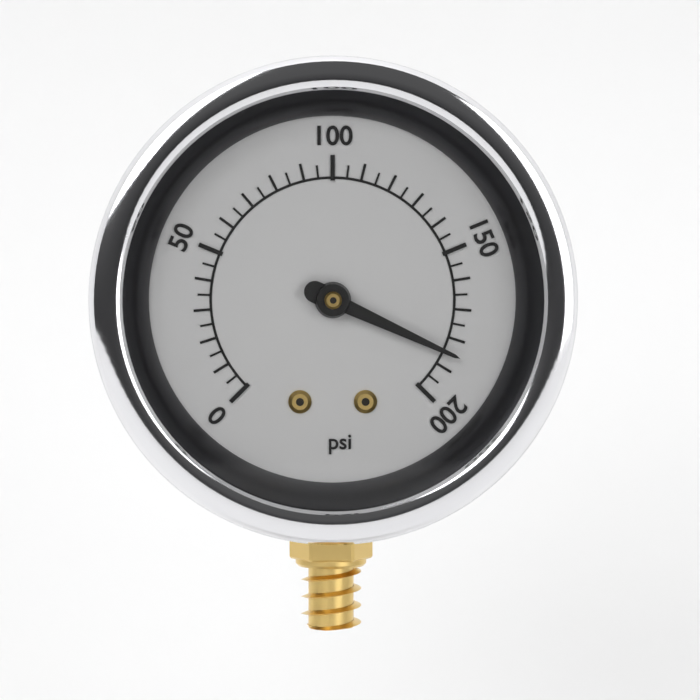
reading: 185 psi
